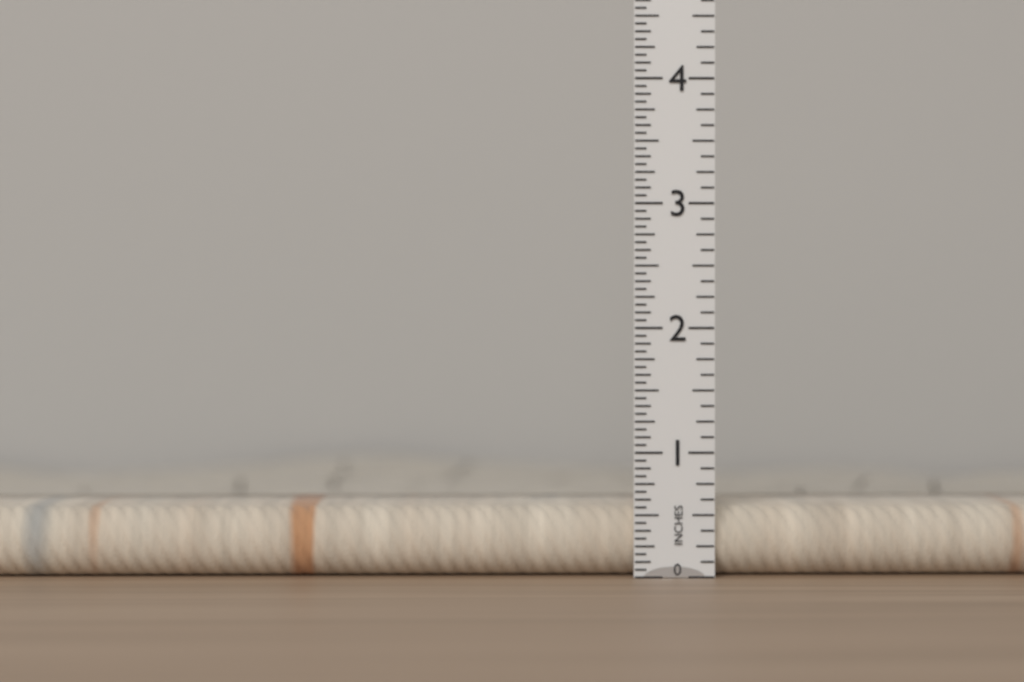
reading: 0.5625 in
